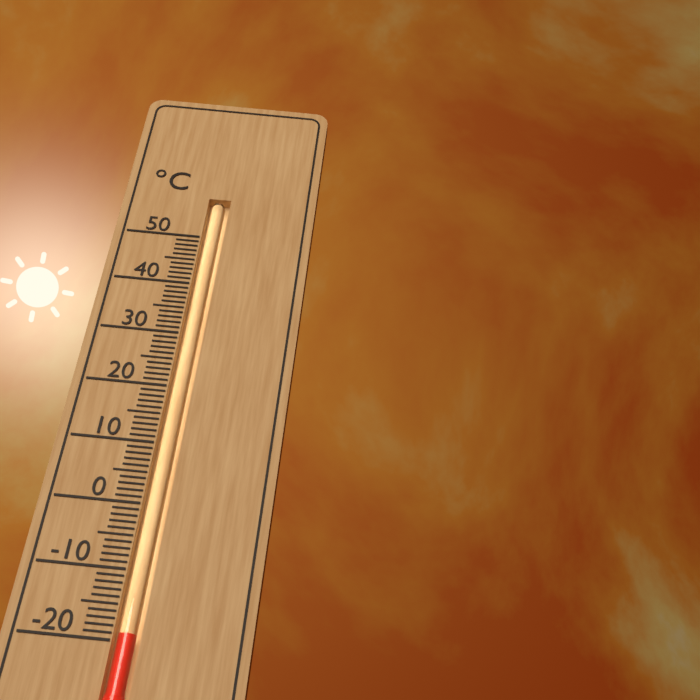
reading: -19 °C
